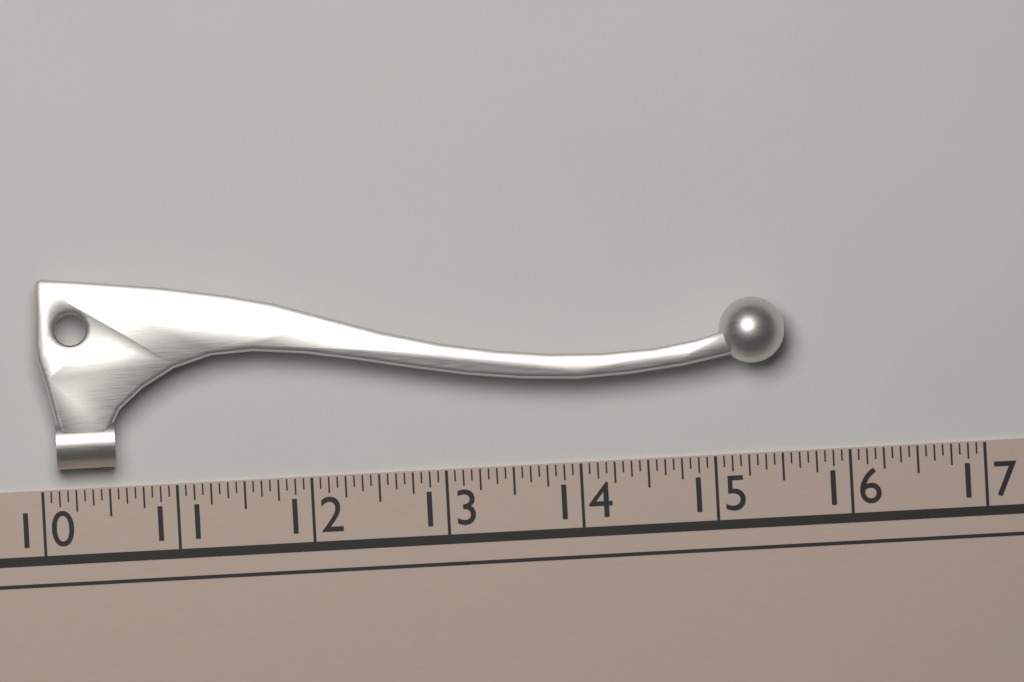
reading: 15.5625 (no unit)
